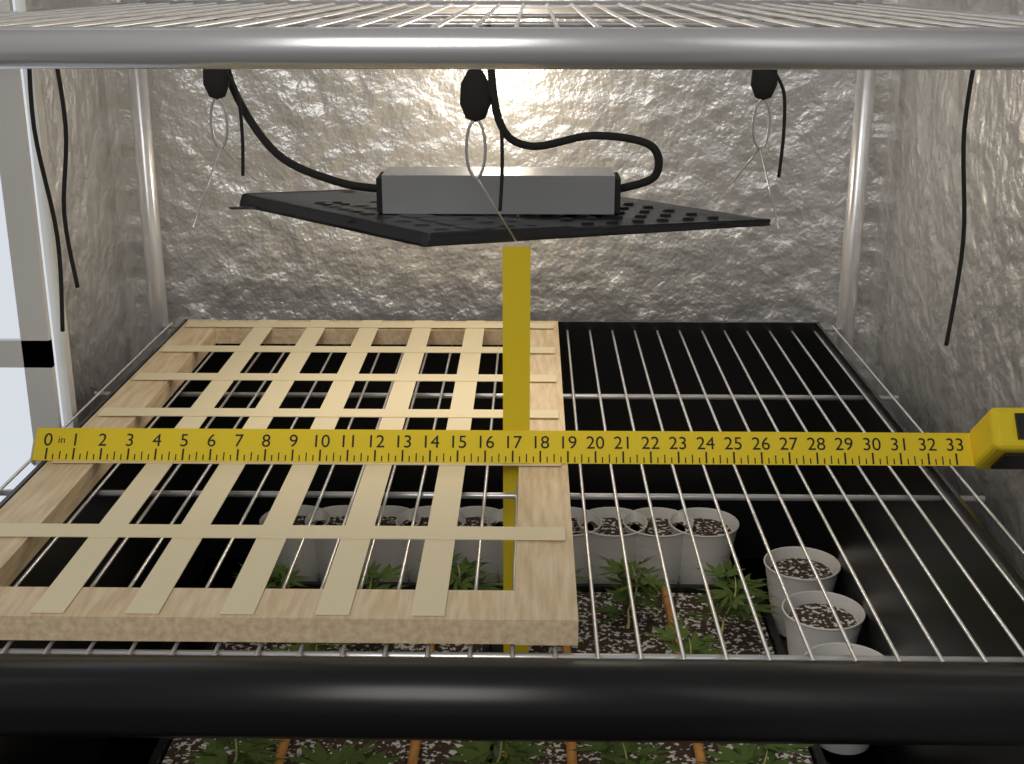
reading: 19.00 in
